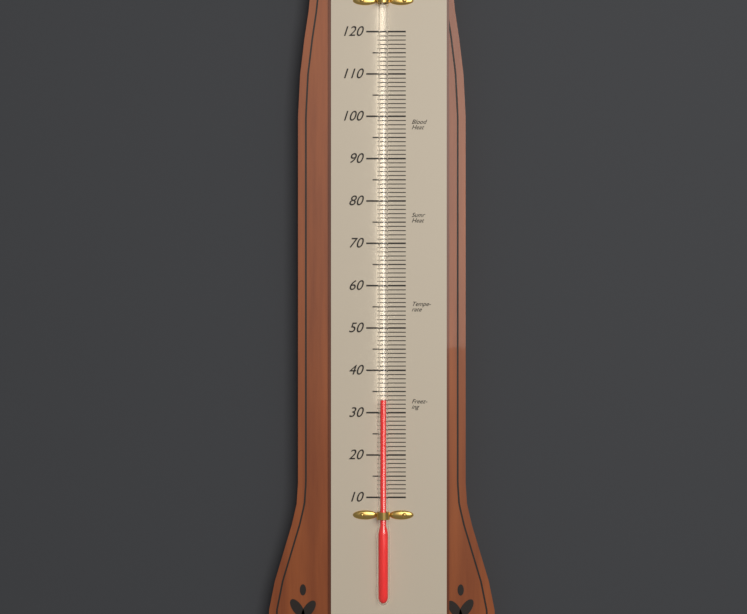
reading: 33 (no unit)
